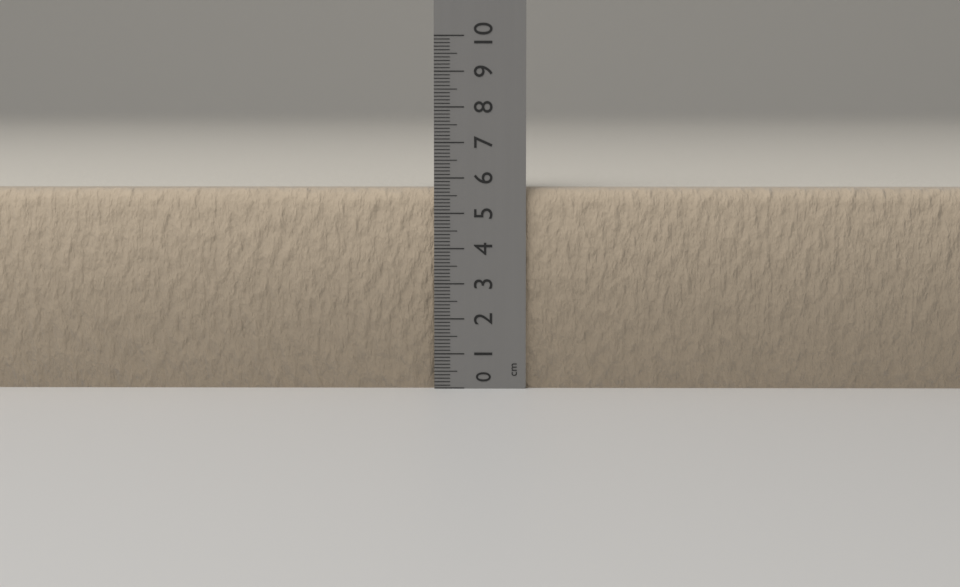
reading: 5.7 cm
